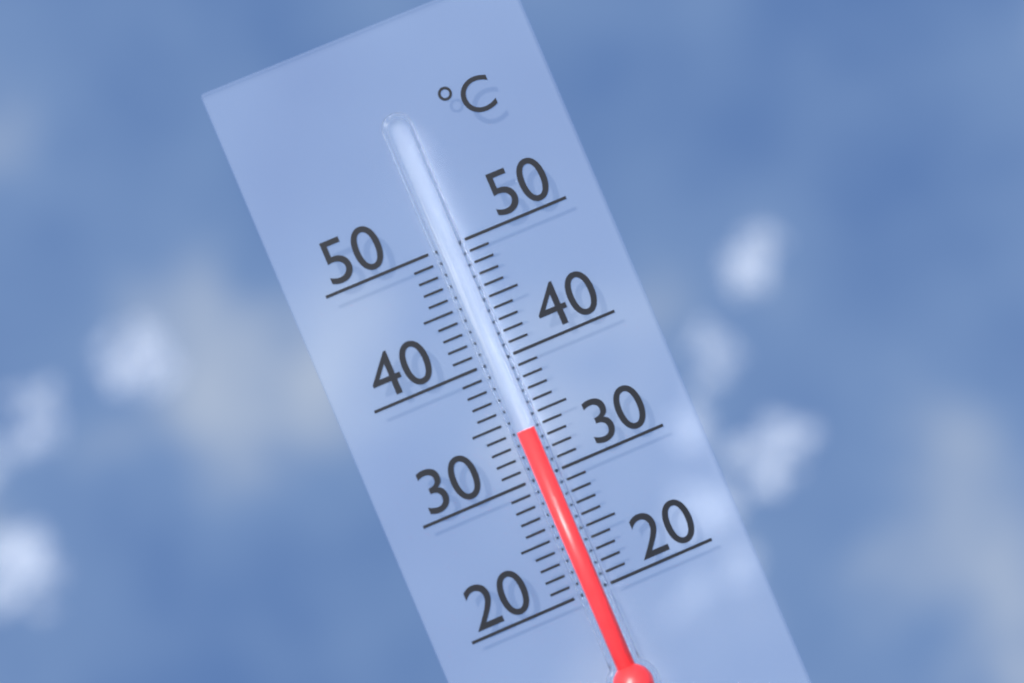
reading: 34 °C
